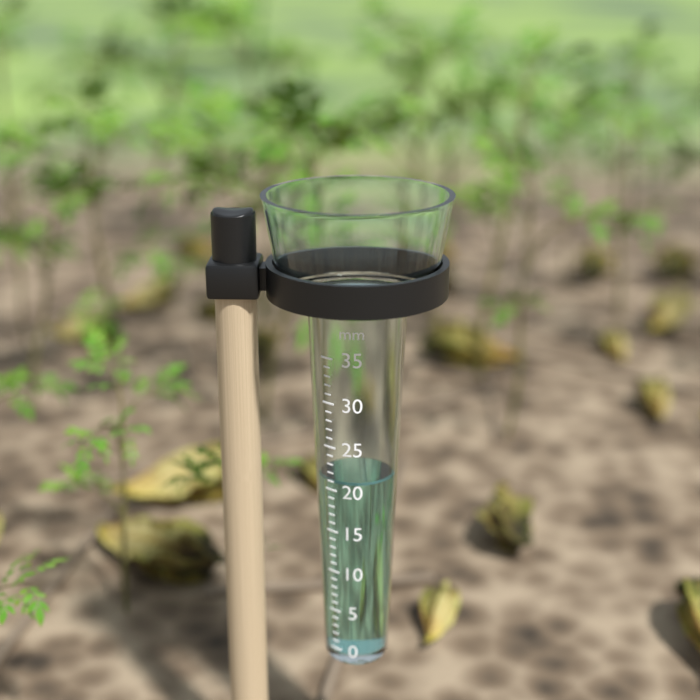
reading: 21 mm
